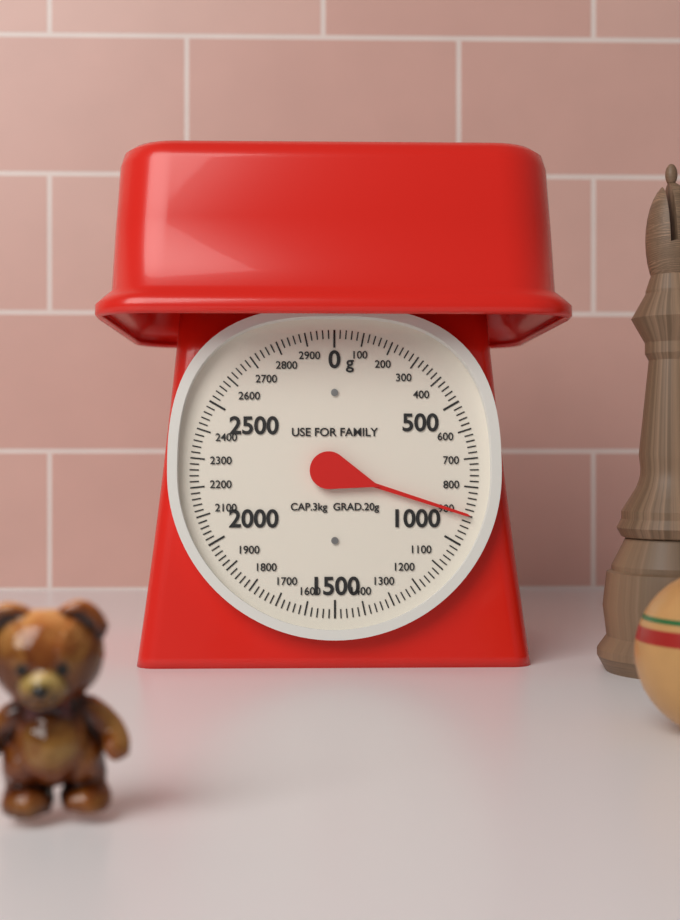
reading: 900 g
